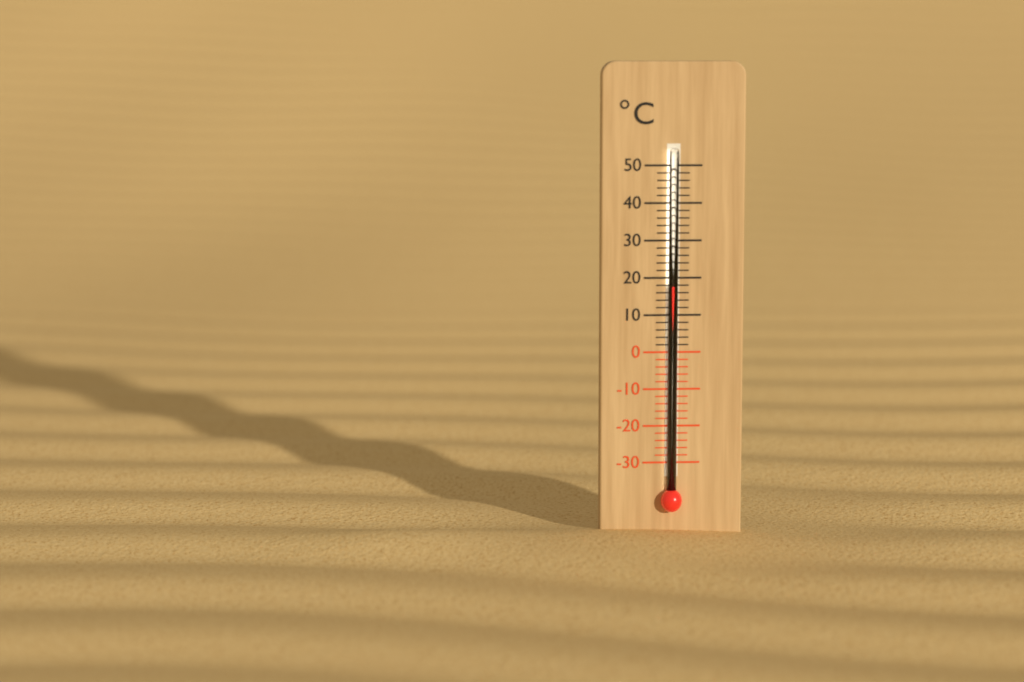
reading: 18 °C
